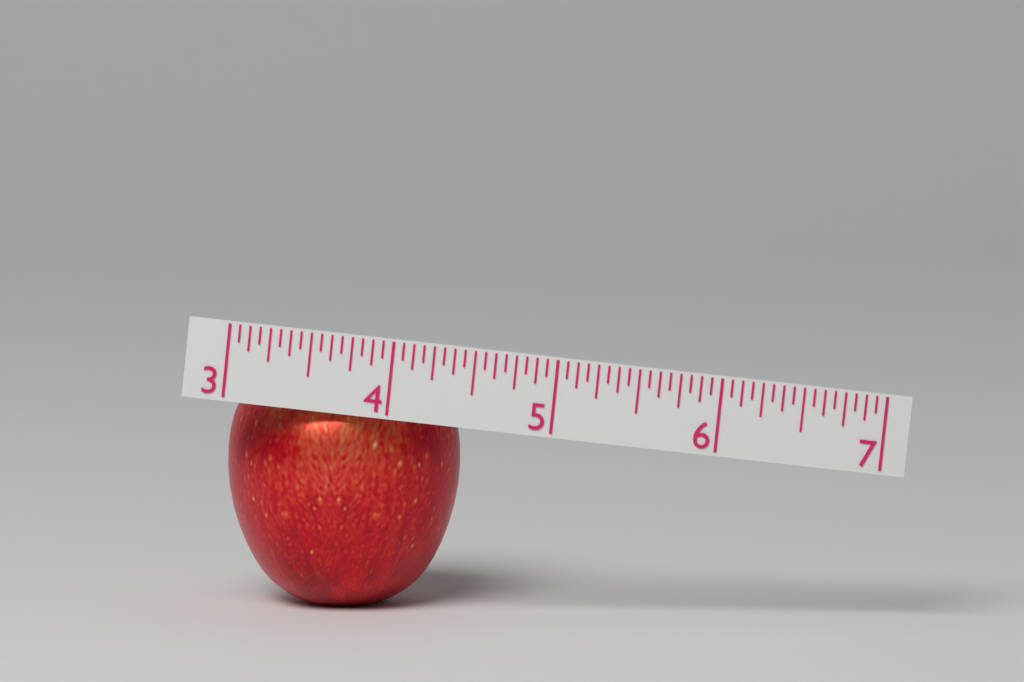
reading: 4.4375 (no unit)
